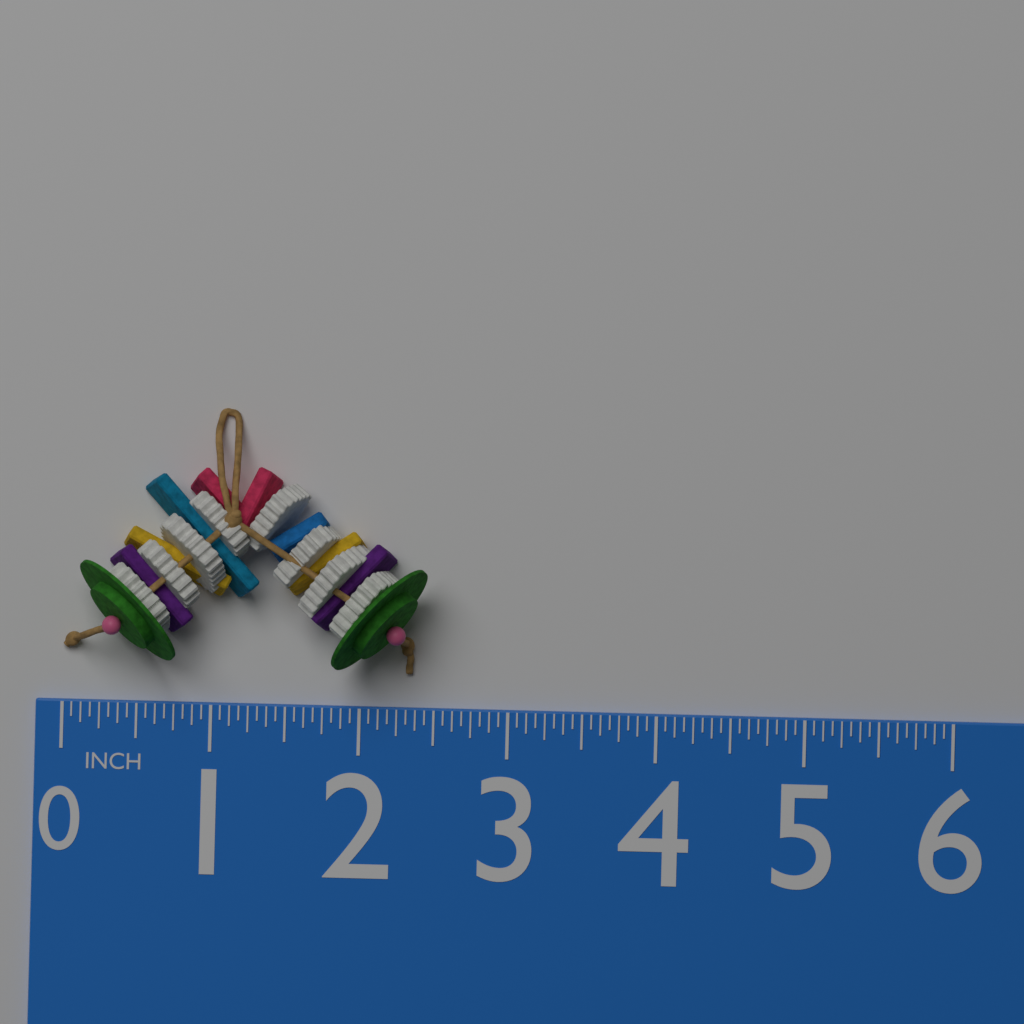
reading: 2.4375 in
